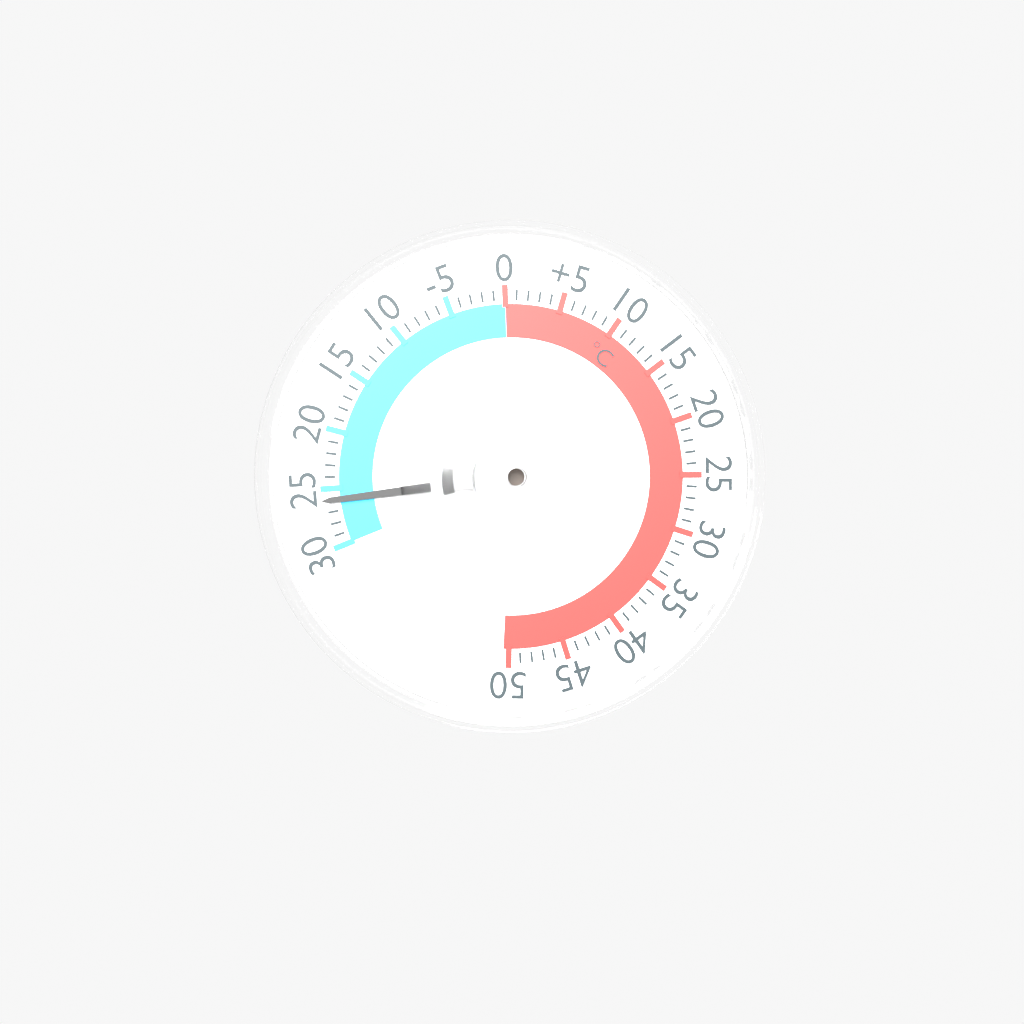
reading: -26 °C
